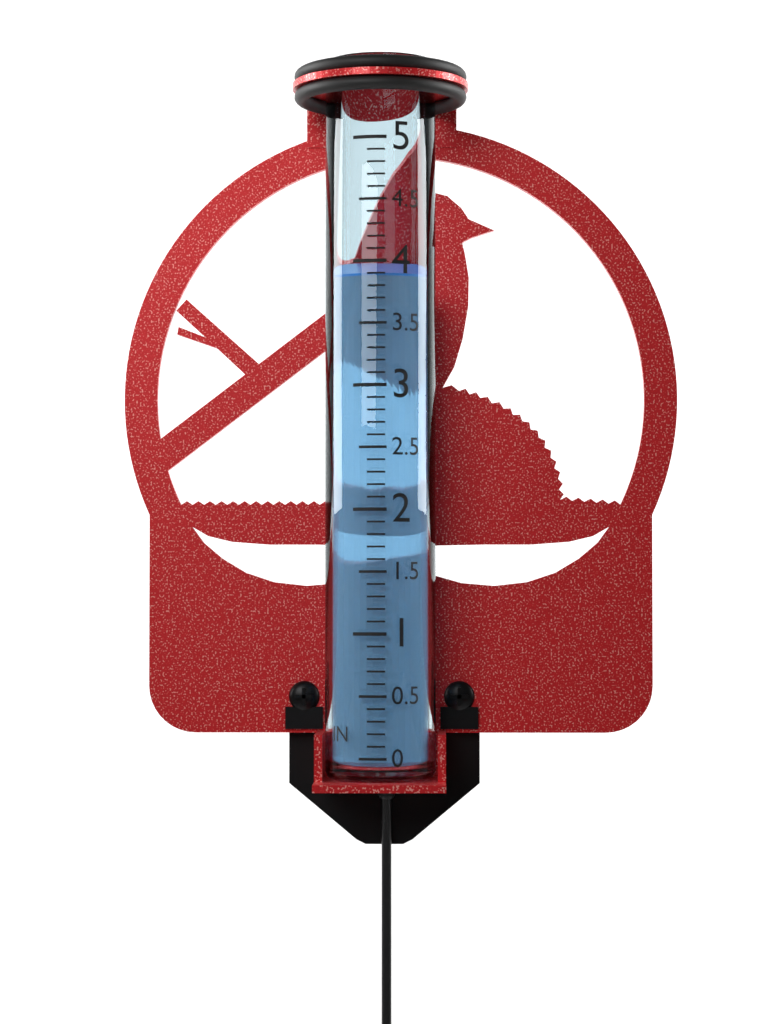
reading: 3.9 in
